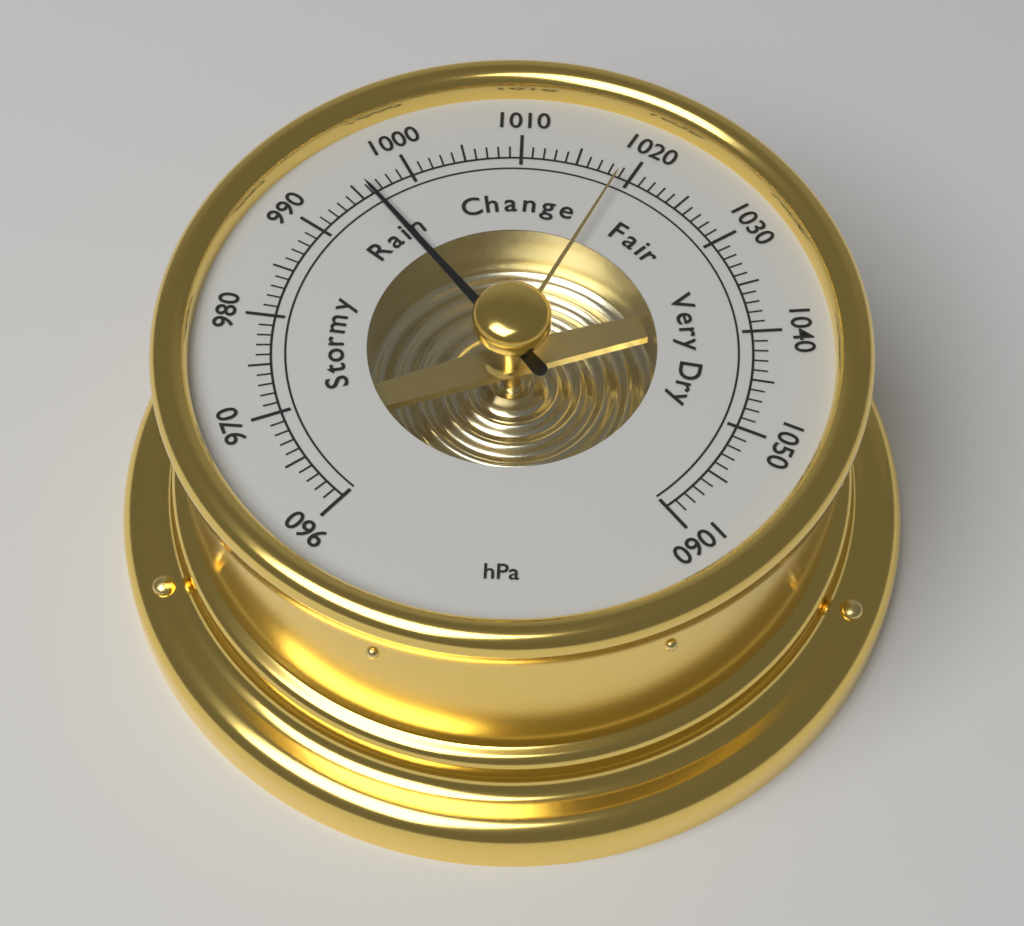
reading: 996 hPa
